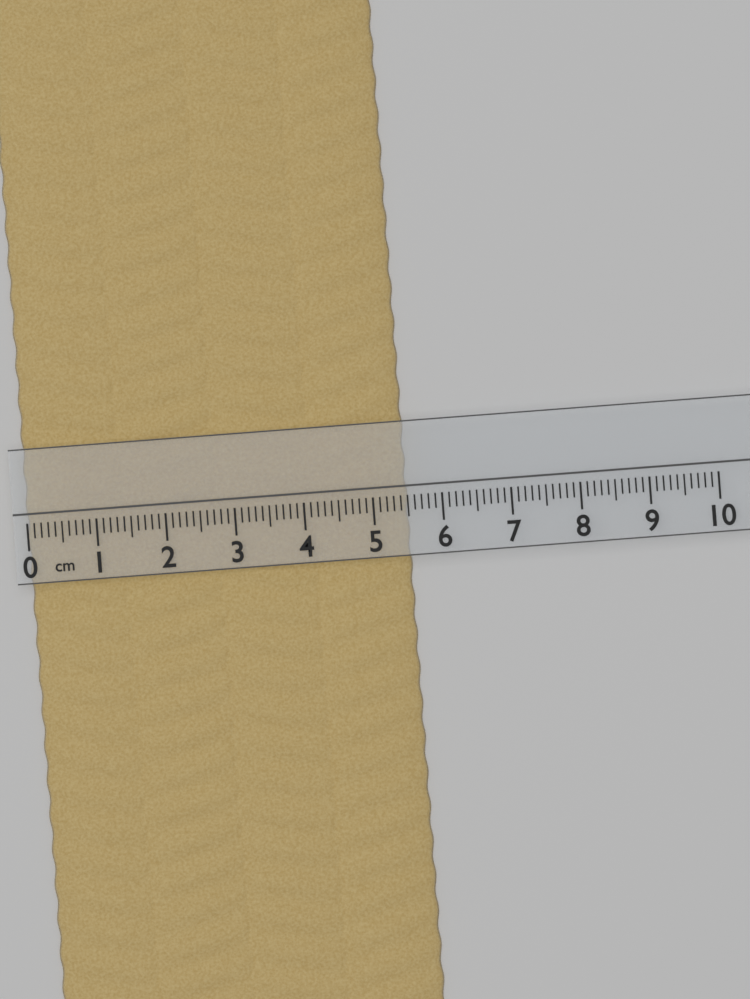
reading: 5.5 cm
